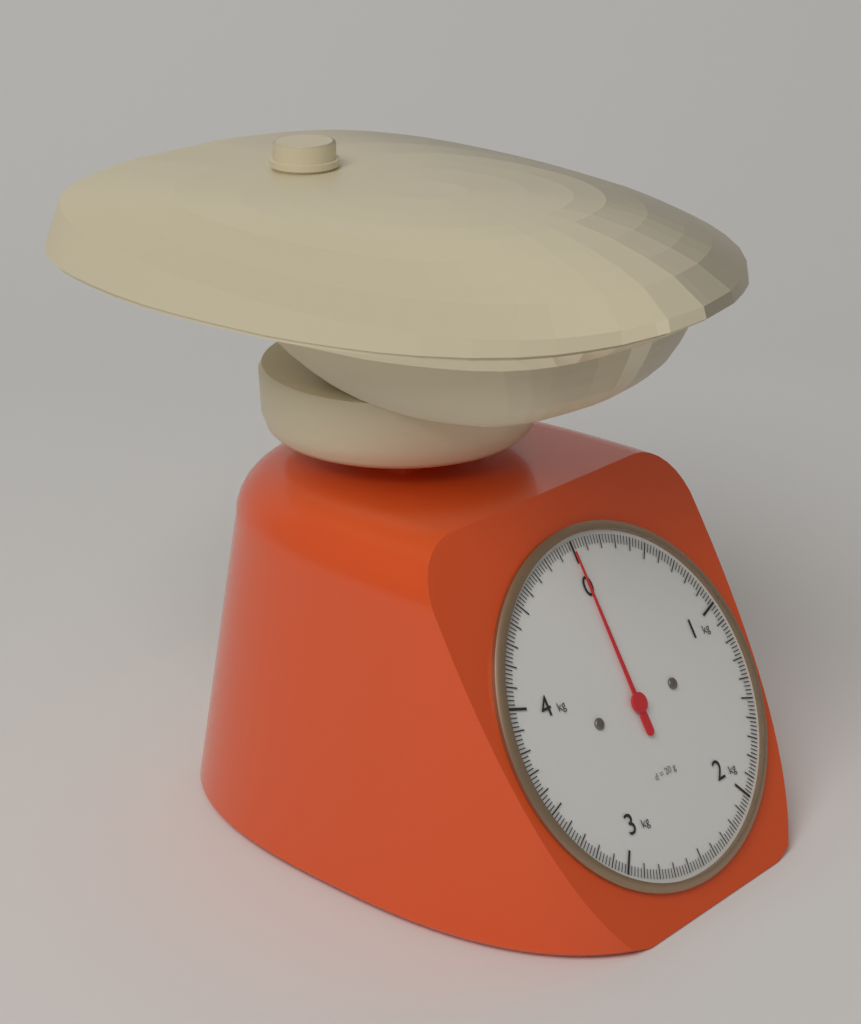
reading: 0.00 kg
